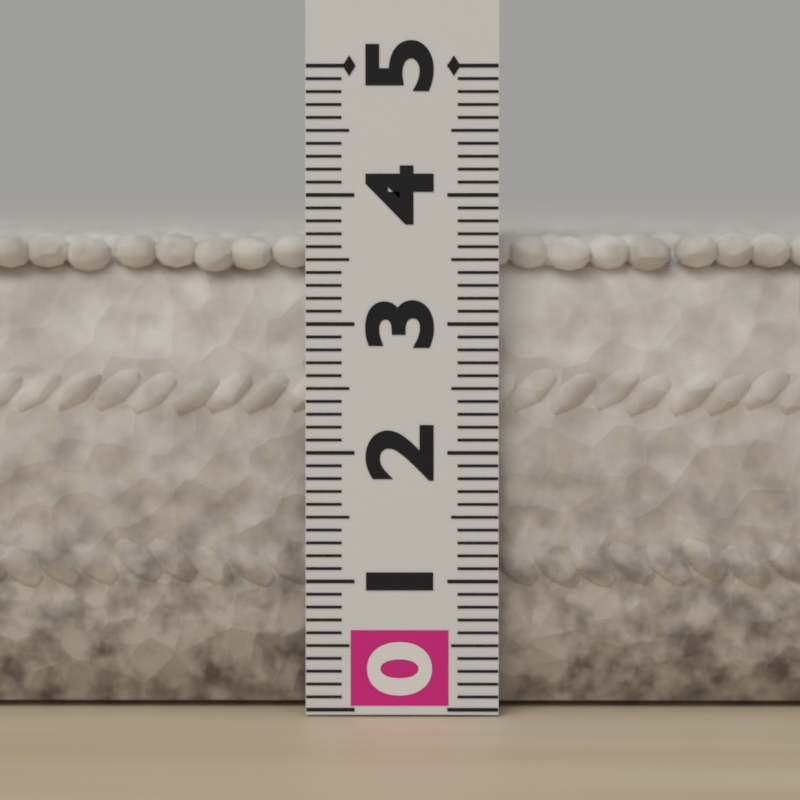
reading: 3.7 (no unit)
